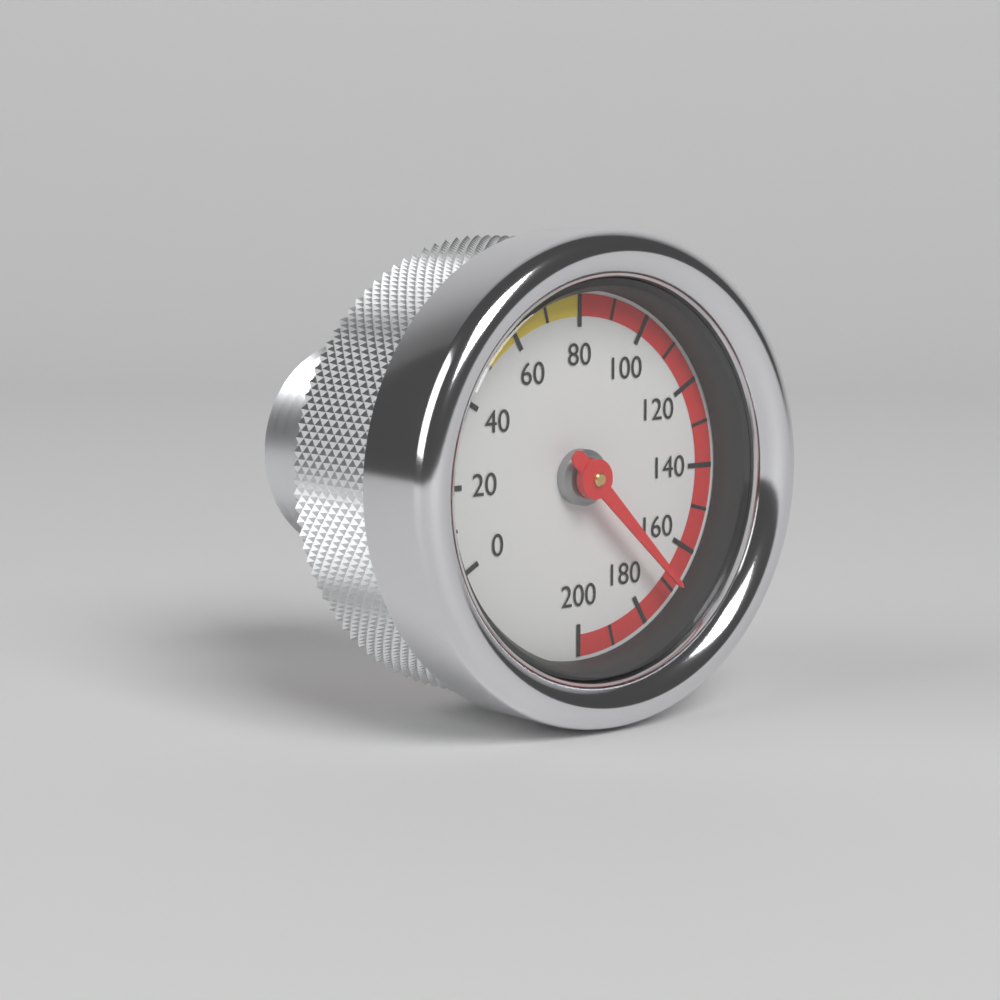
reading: 170 (no unit)
